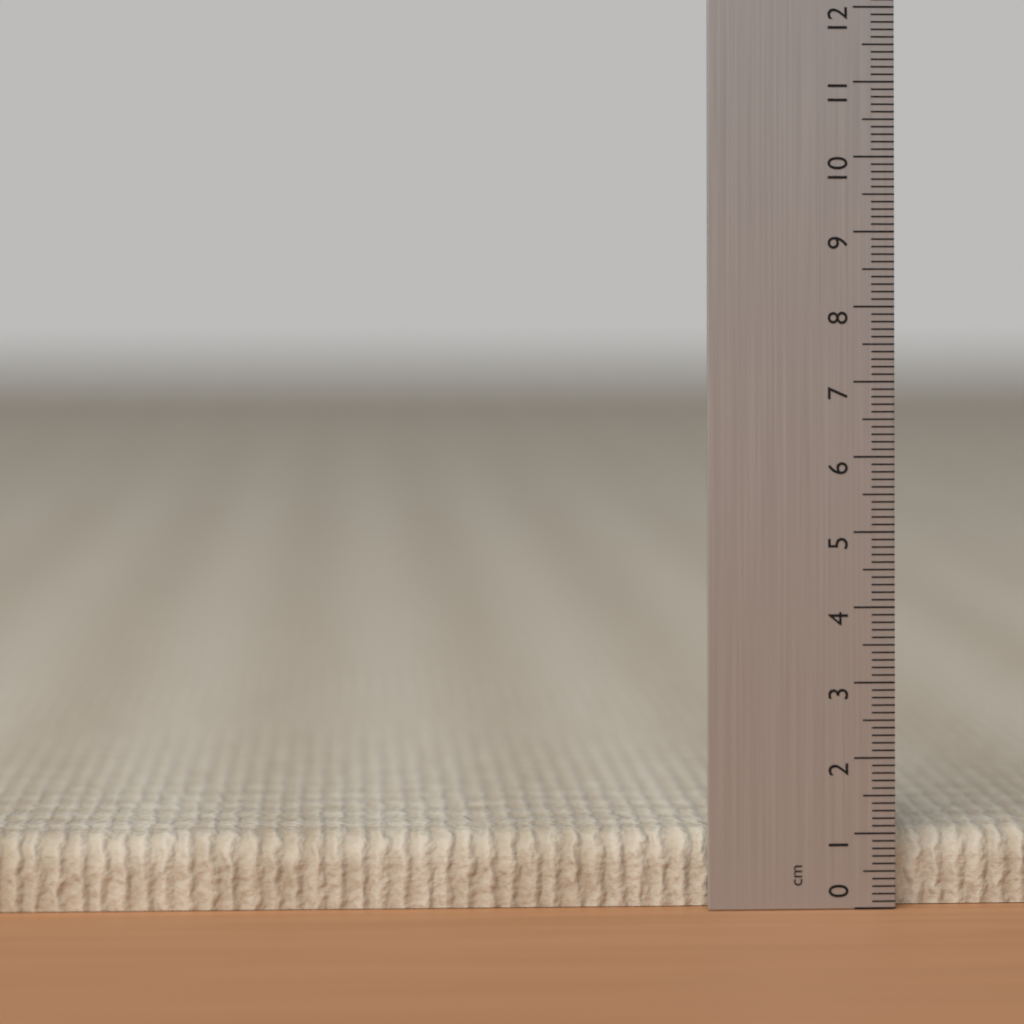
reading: 1.0 cm
